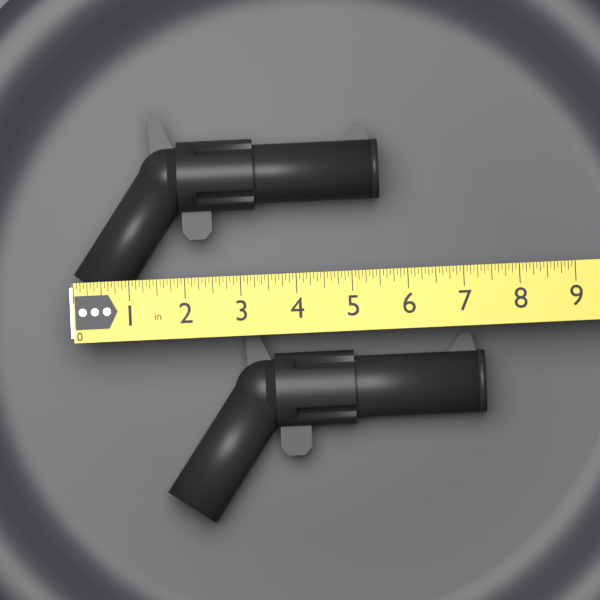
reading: 5.5625 in
